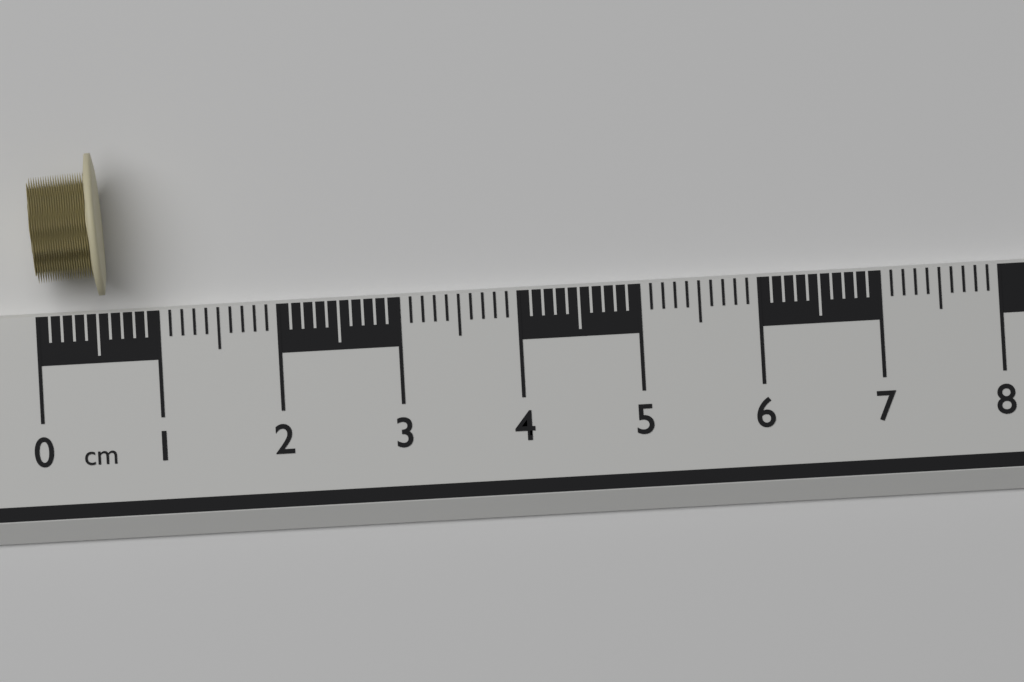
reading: 0.6 cm
